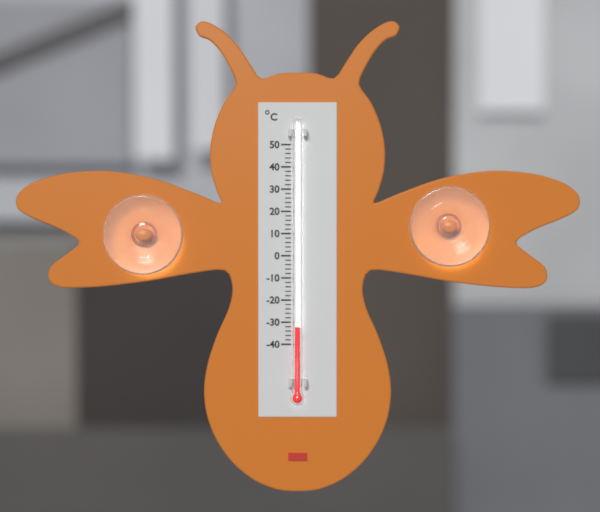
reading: -32 °C
